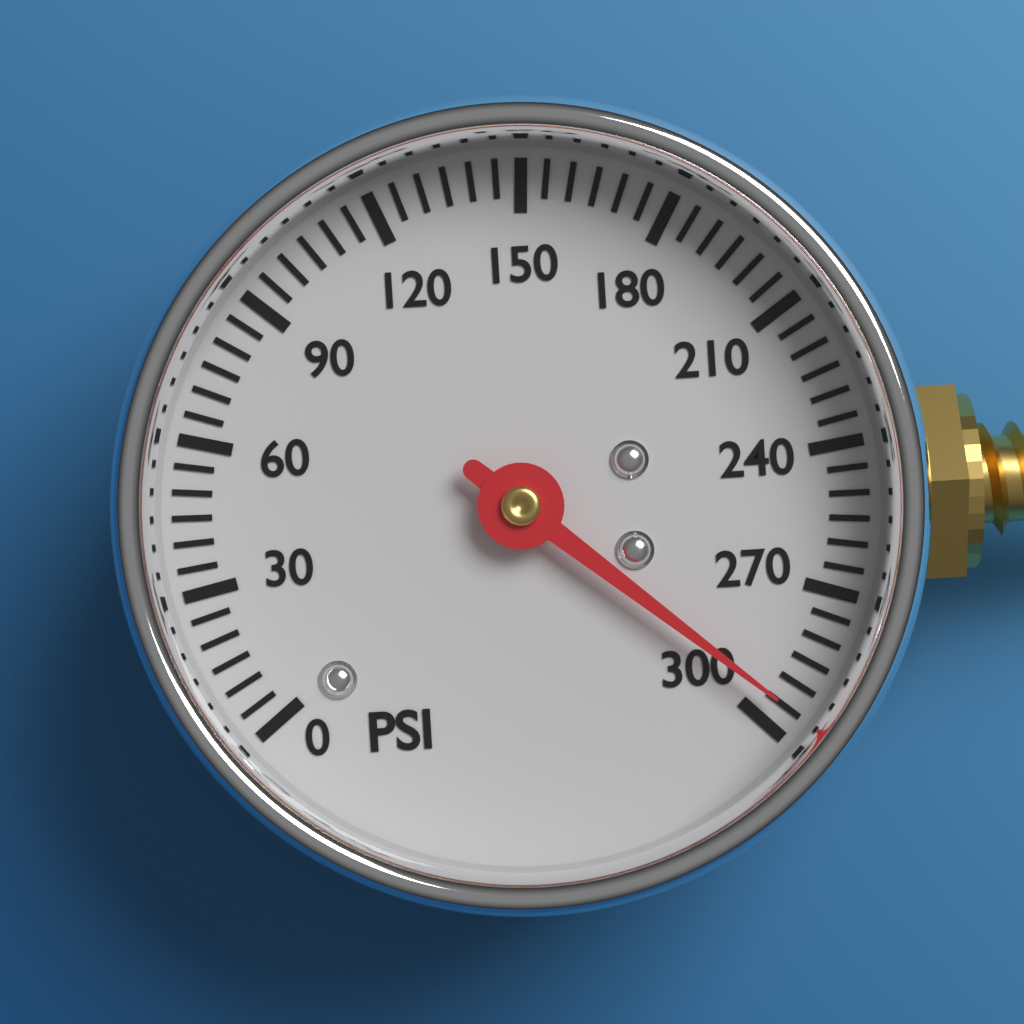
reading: 295 psi
